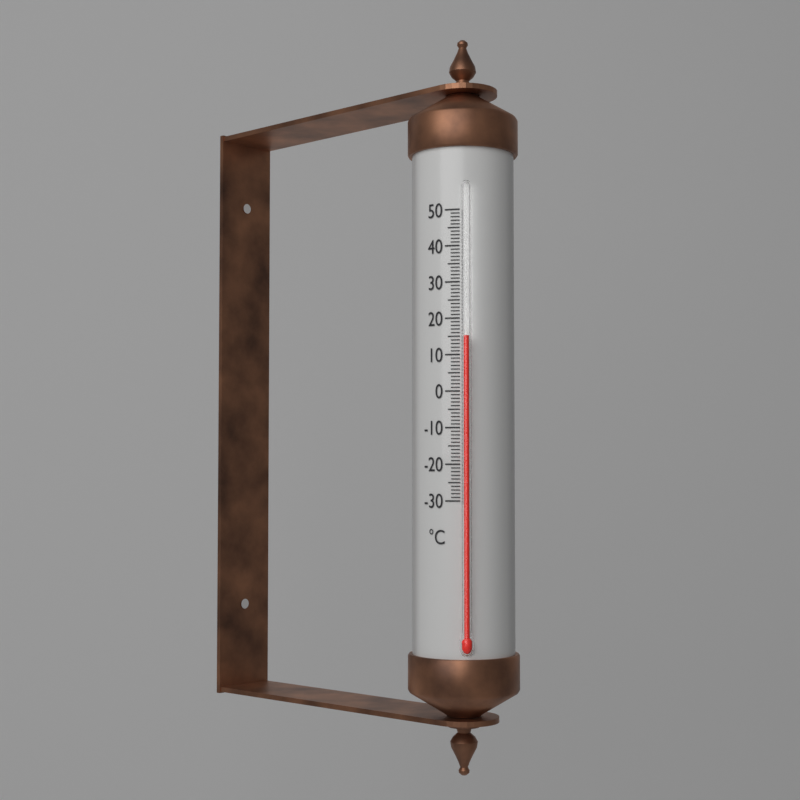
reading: 15 °C
